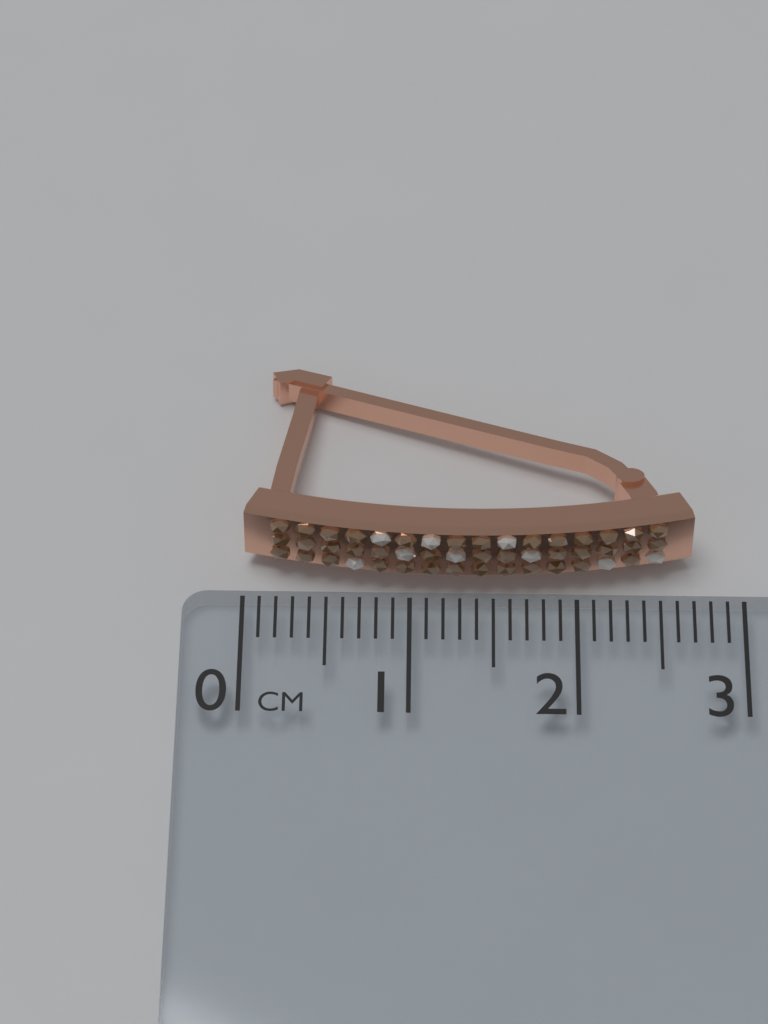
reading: 2.7 cm
